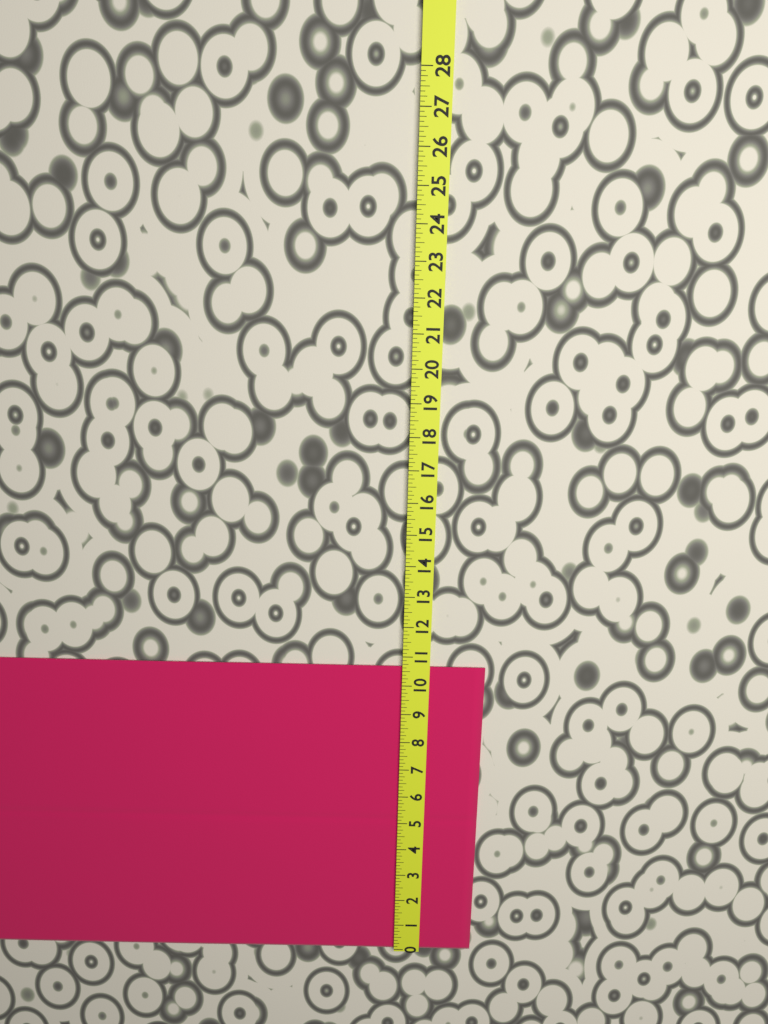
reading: 10.625 (no unit)
